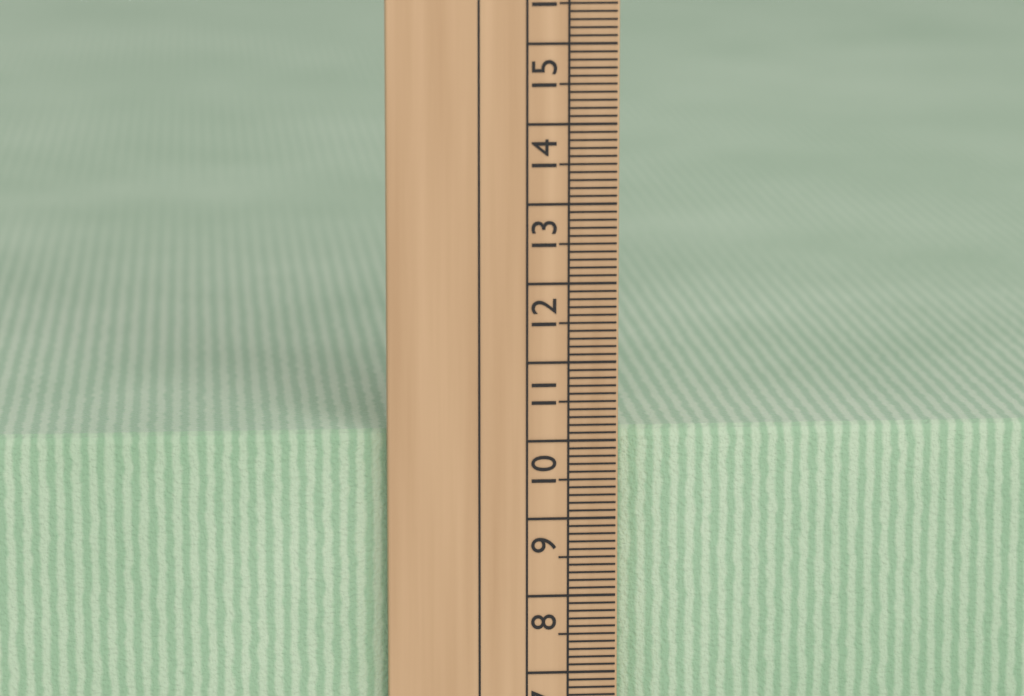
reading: 10.1 cm
